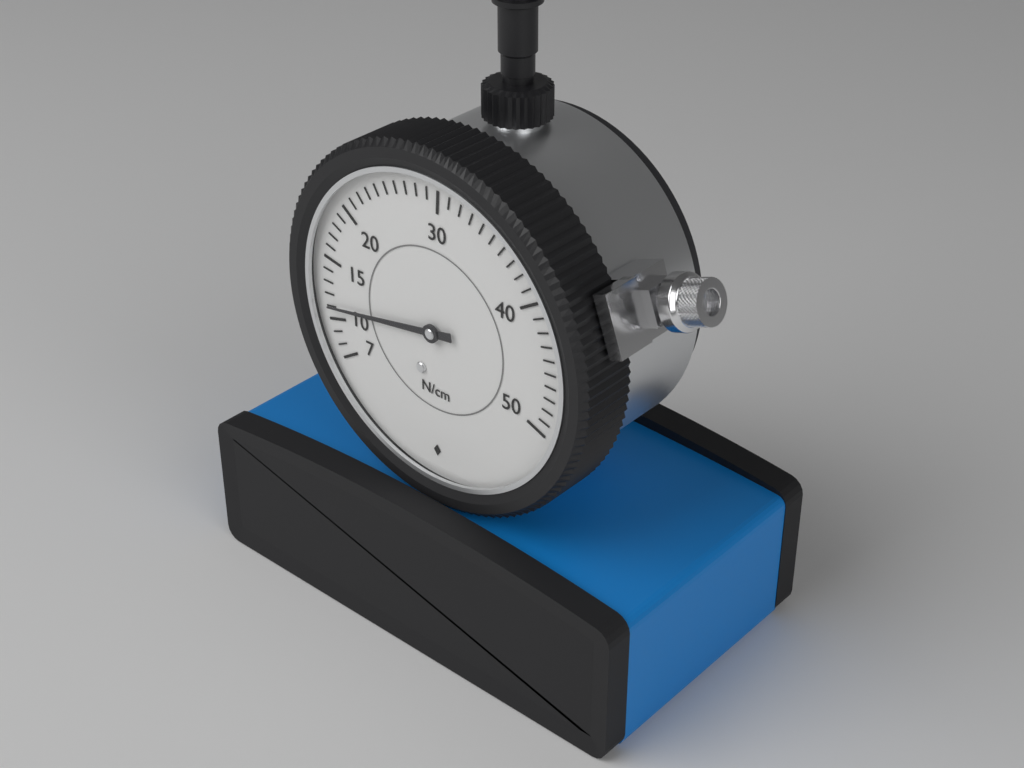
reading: 11 N/cm
